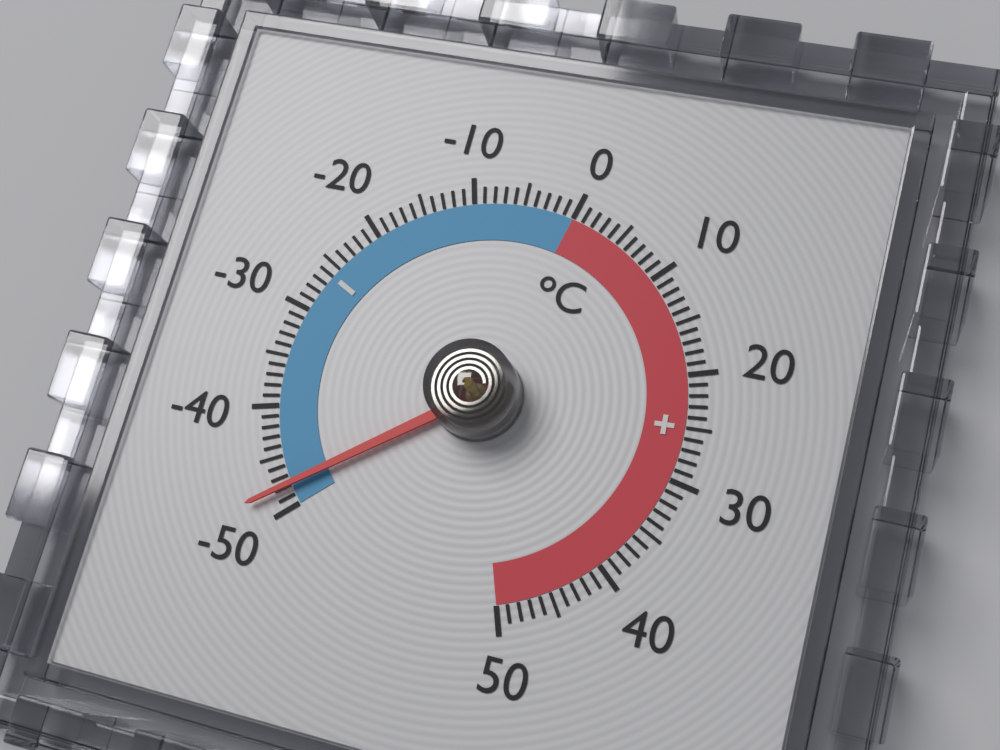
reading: -48 °C
